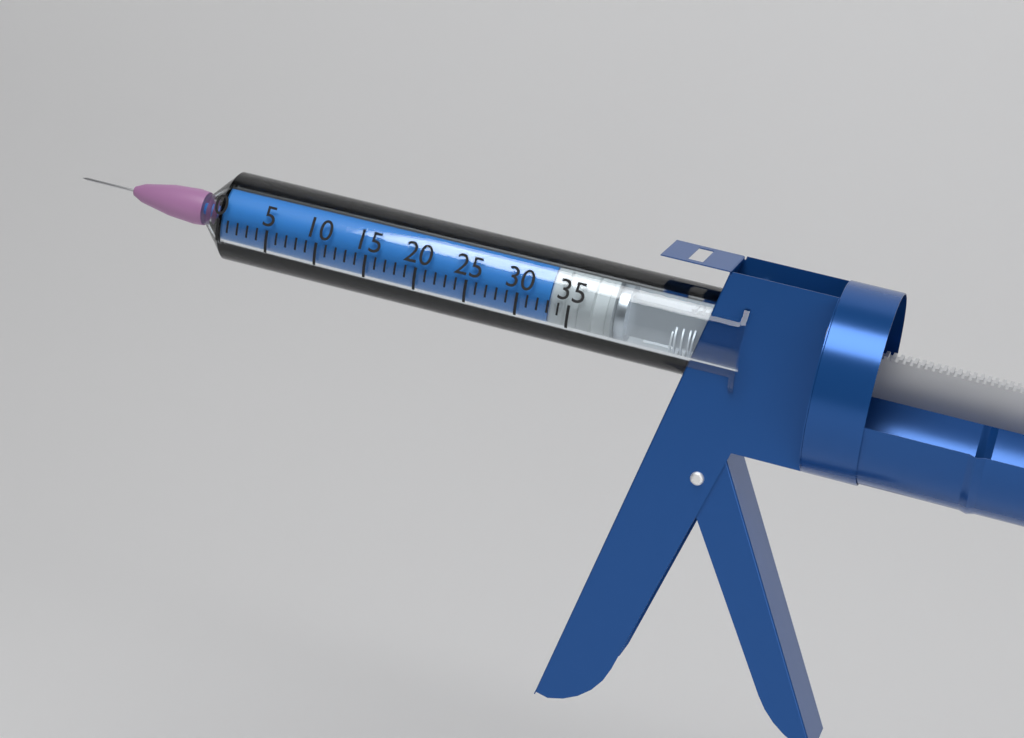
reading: 33 (no unit)
